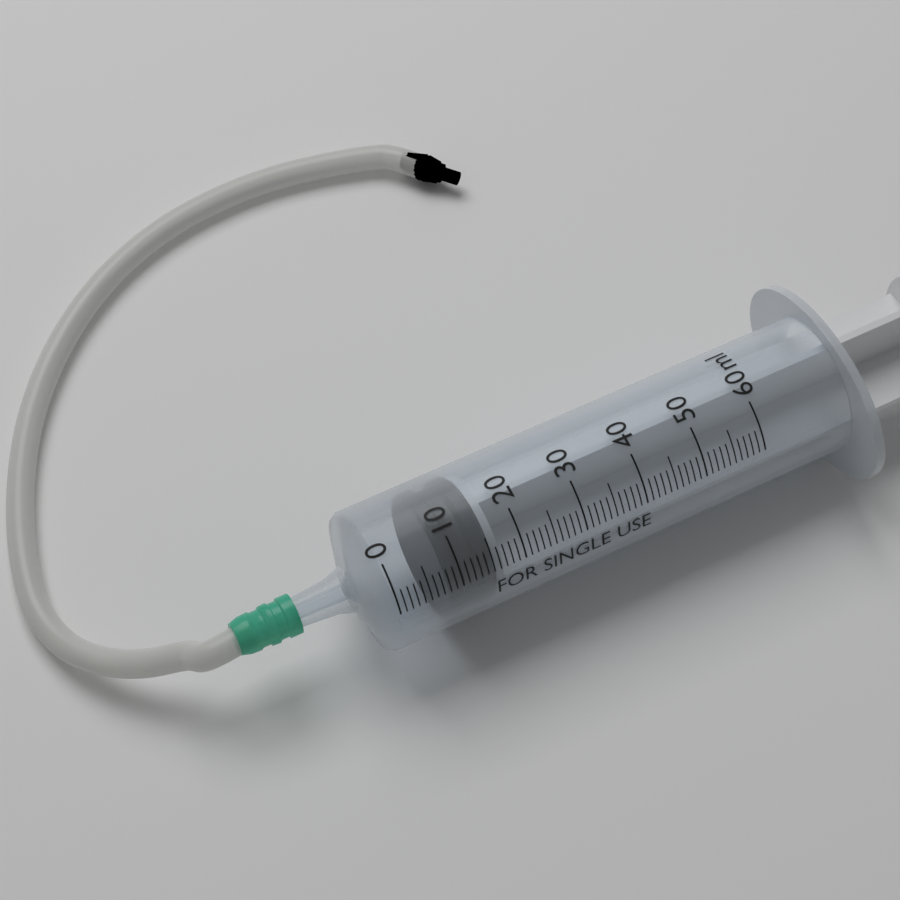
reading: 8 ml
